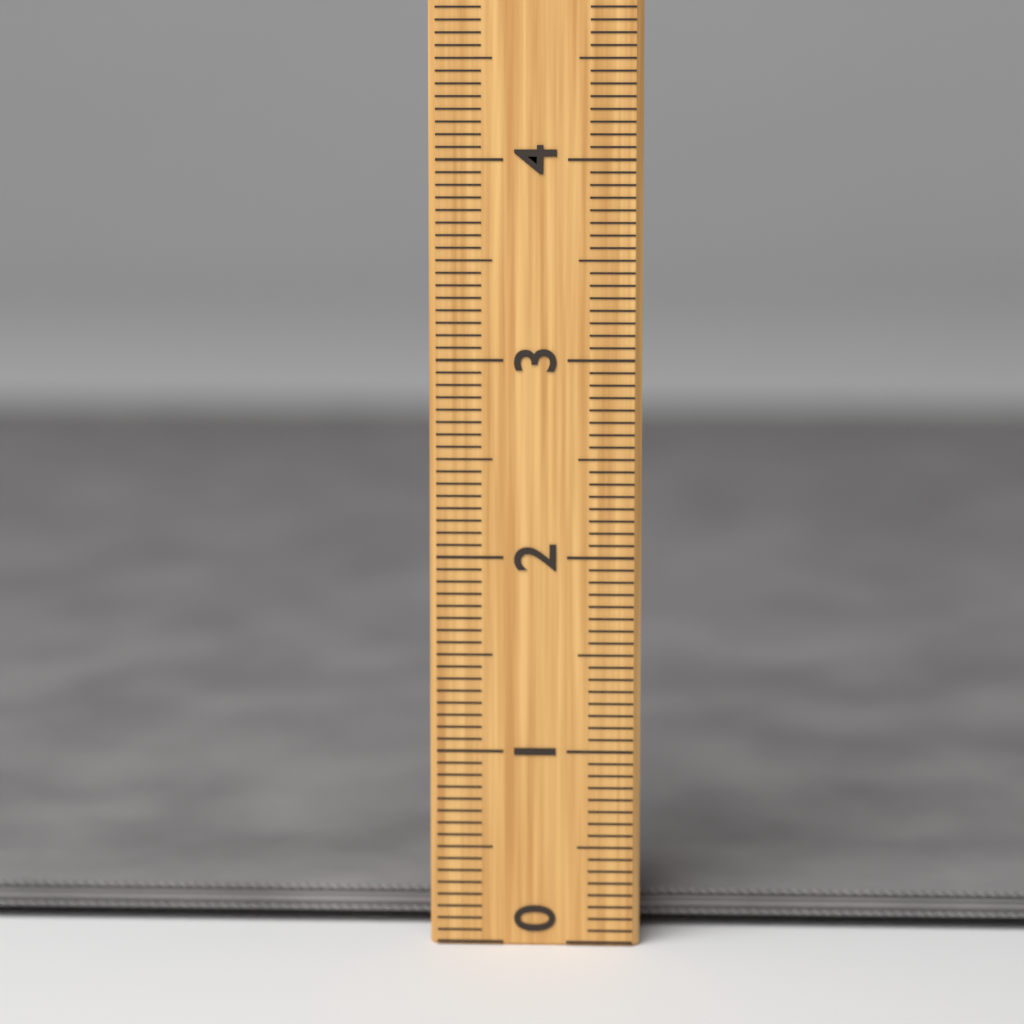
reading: 0.3125 (no unit)
